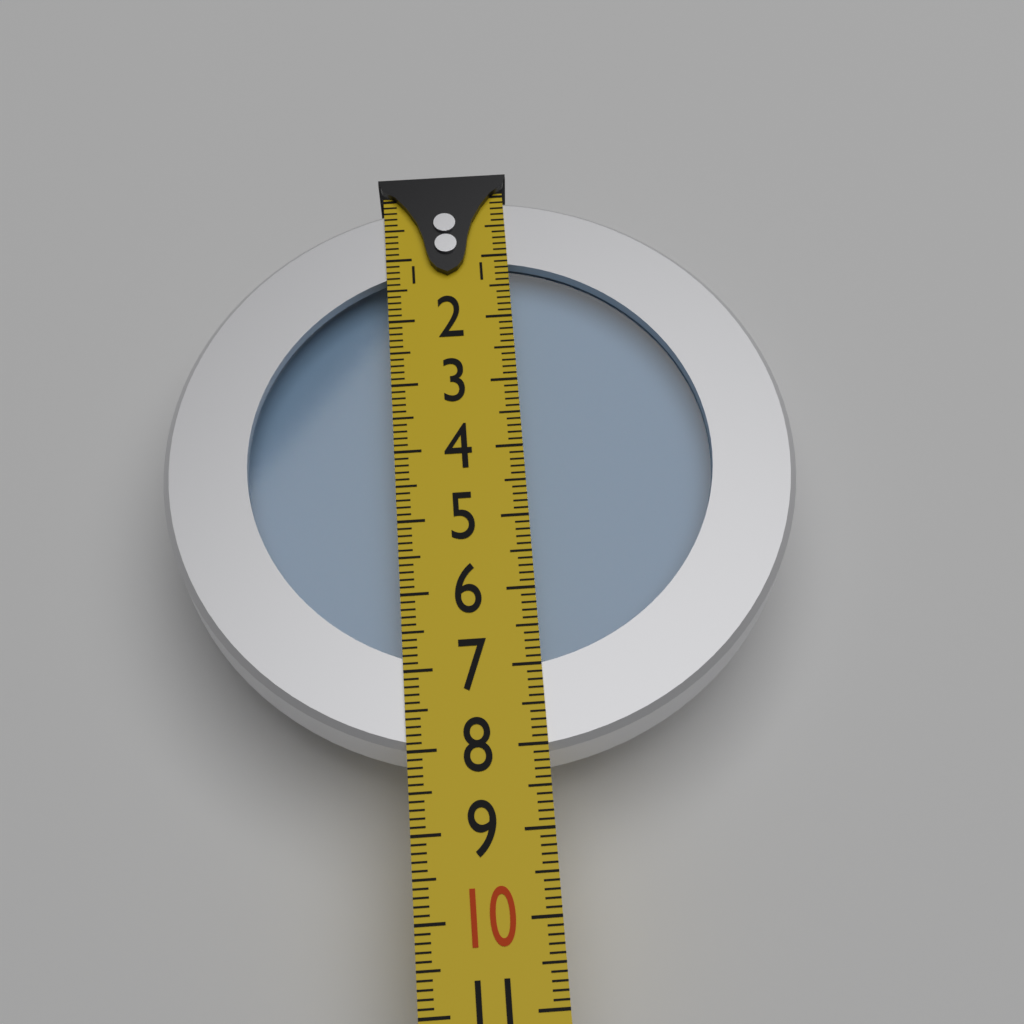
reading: 8.1 (no unit)
